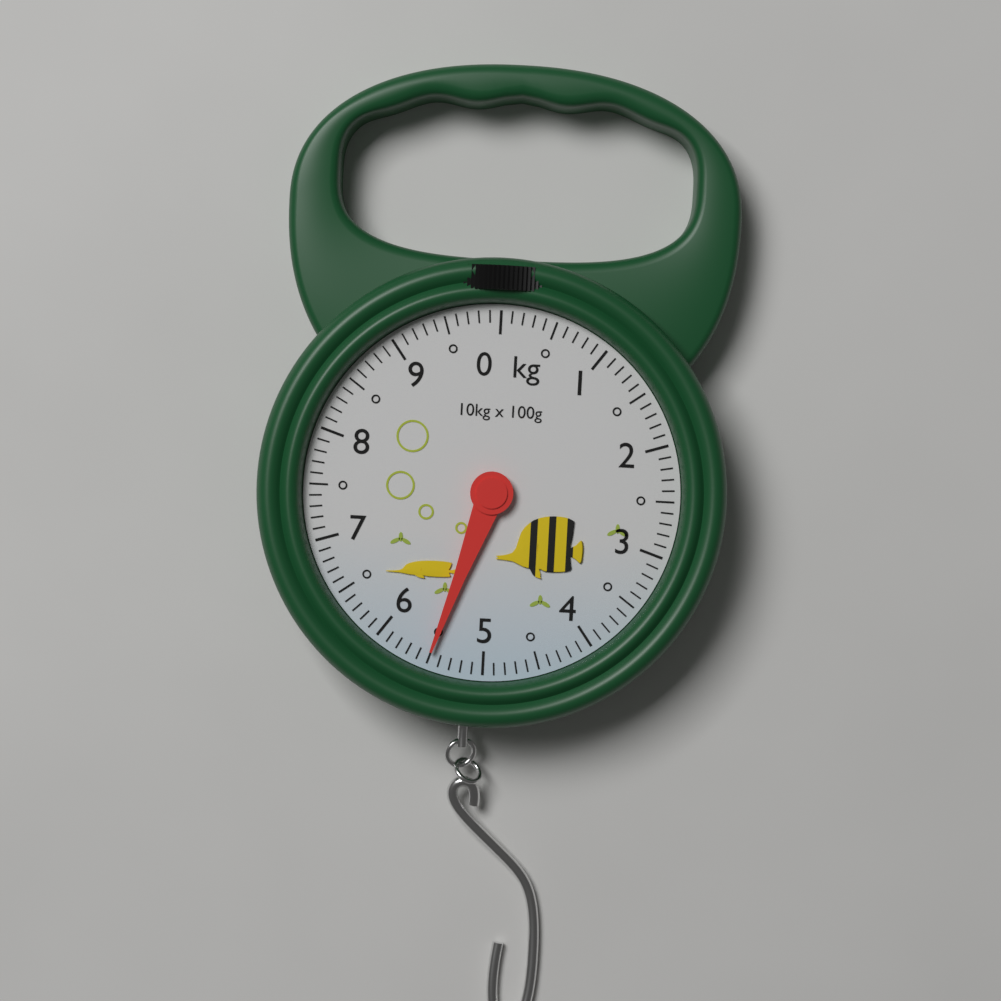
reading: 5.5 kg
